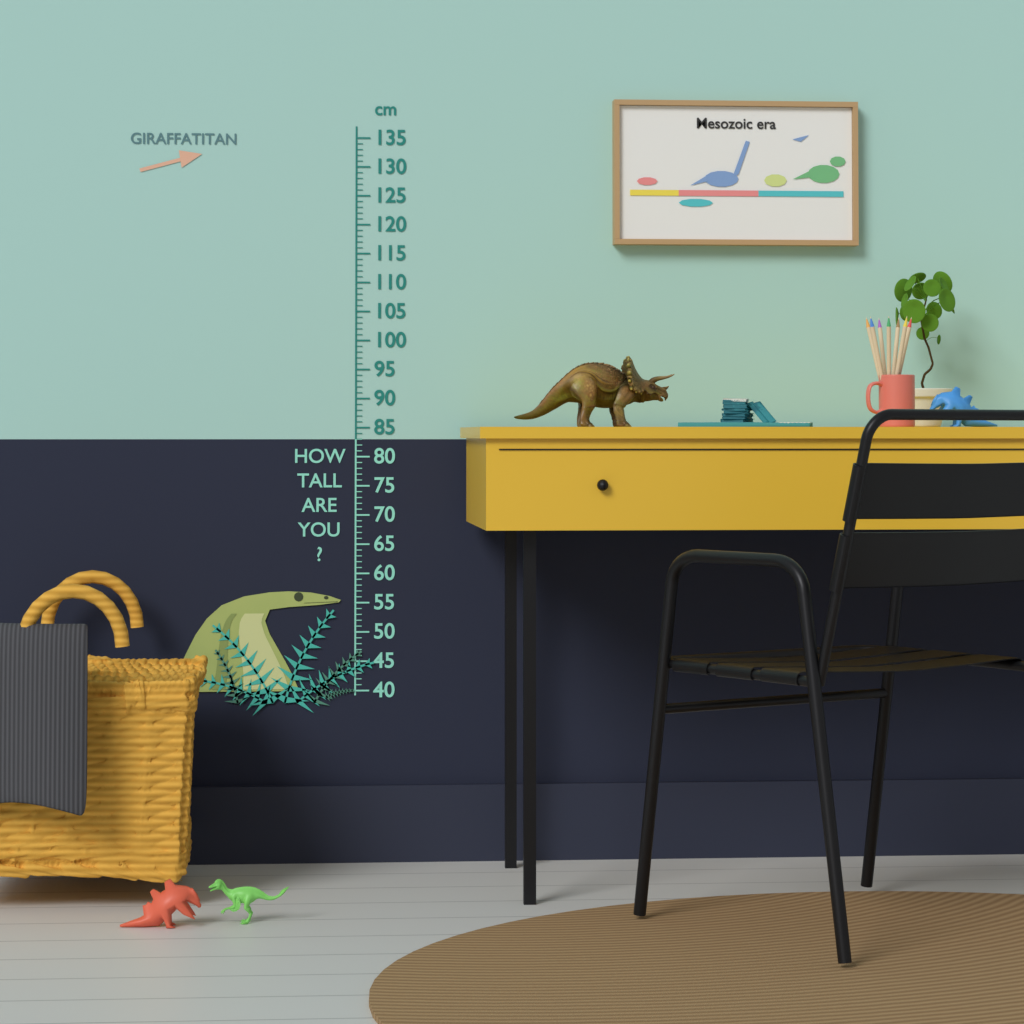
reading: 57 cm
